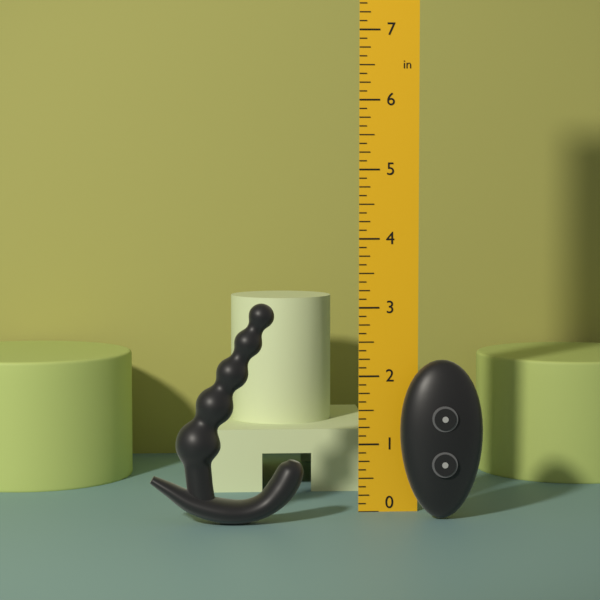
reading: 3.125 in
